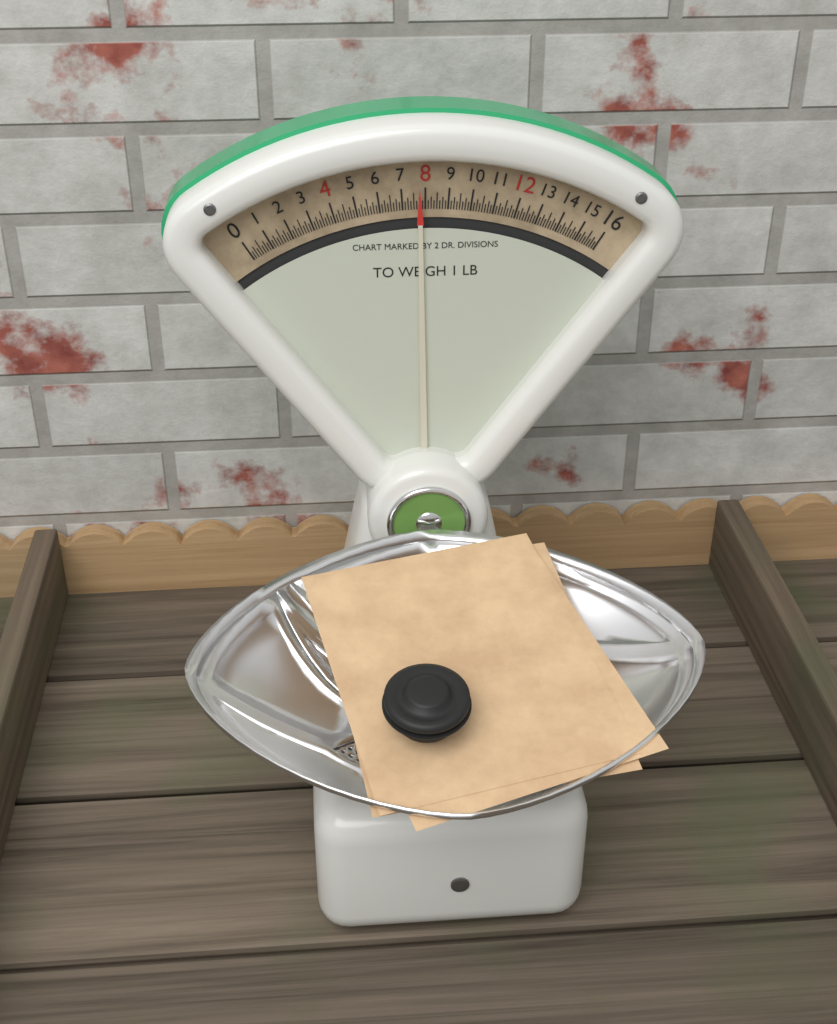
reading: 7.750 oz
